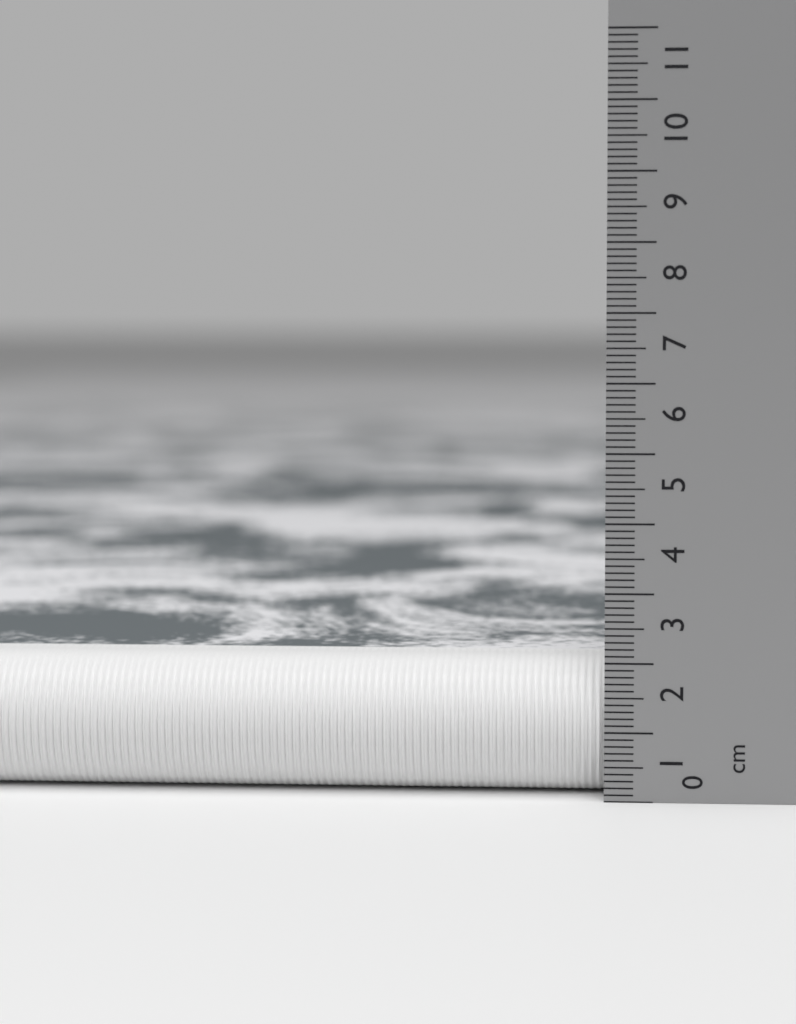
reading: 2.0 cm
